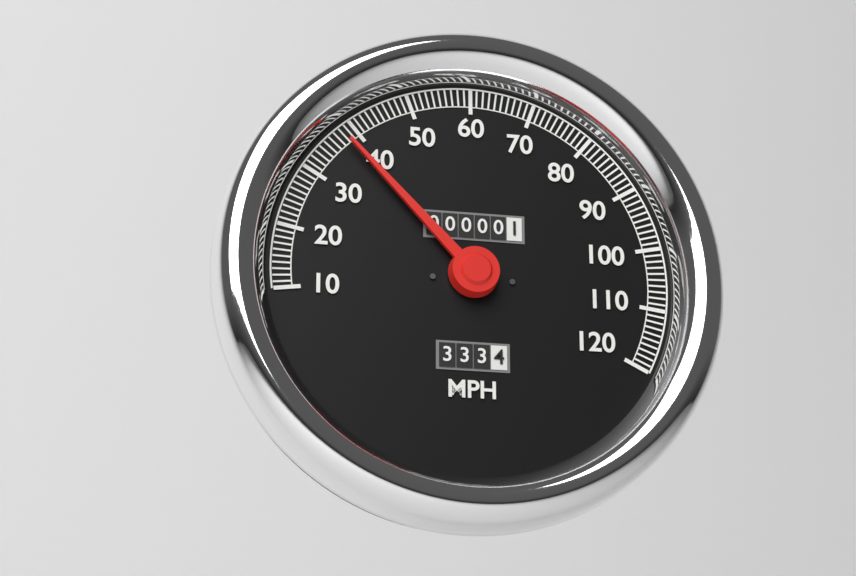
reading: 38 MPH
